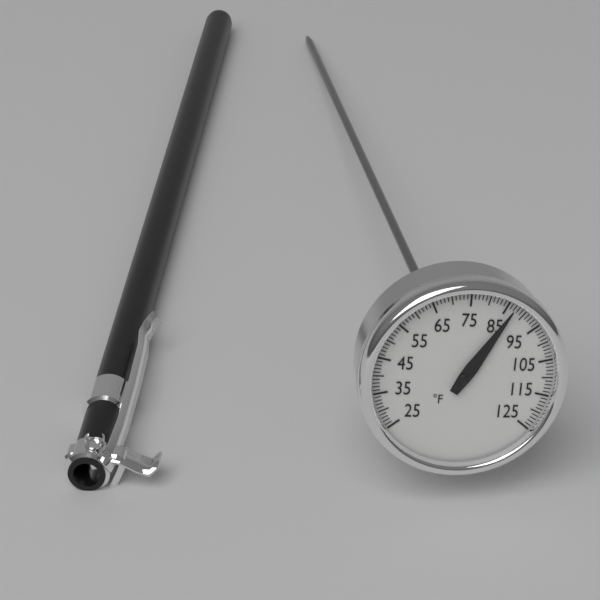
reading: 87 °F
